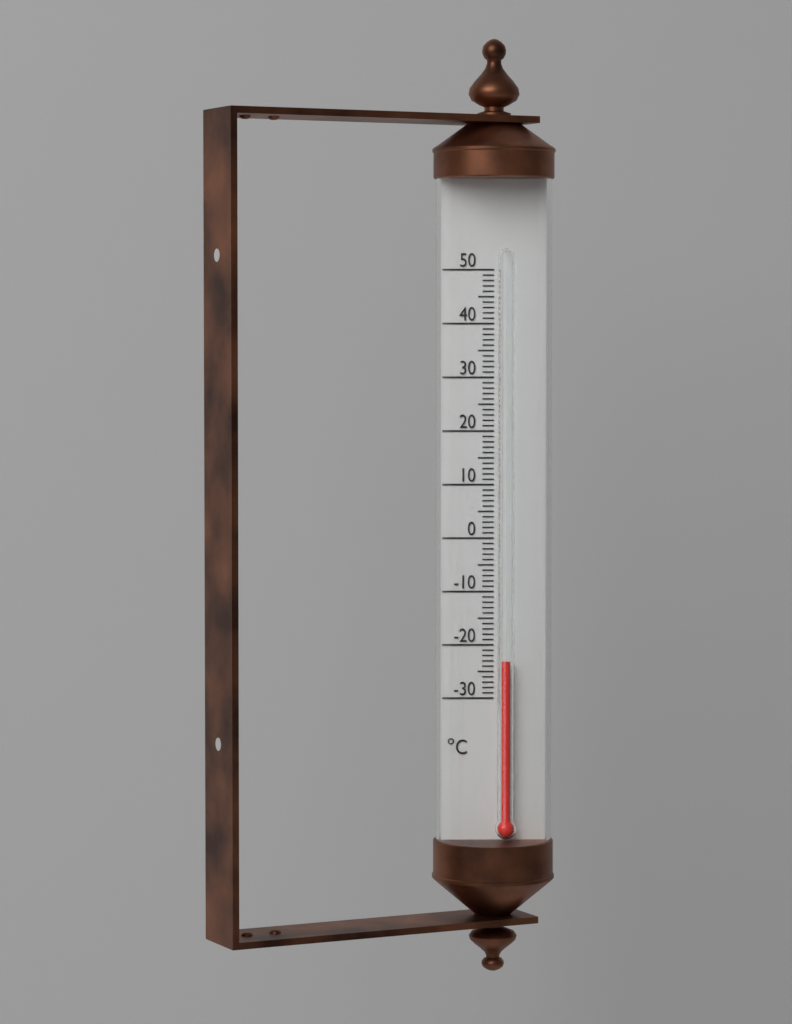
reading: -23 °C
